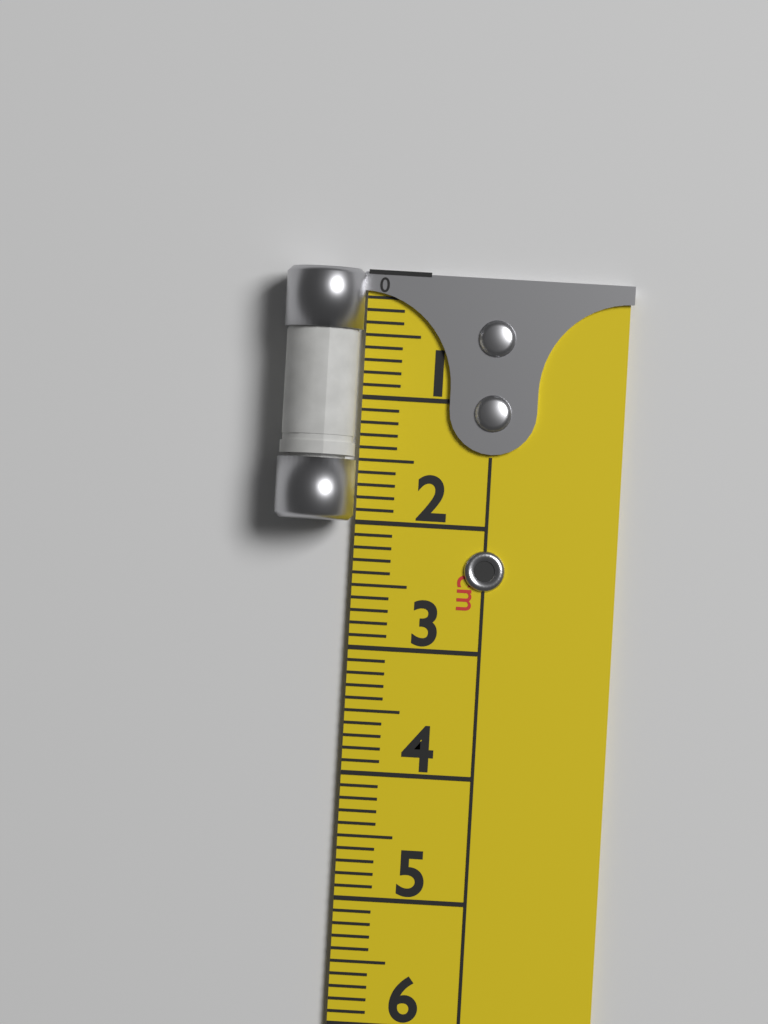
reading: 2.0 cm
